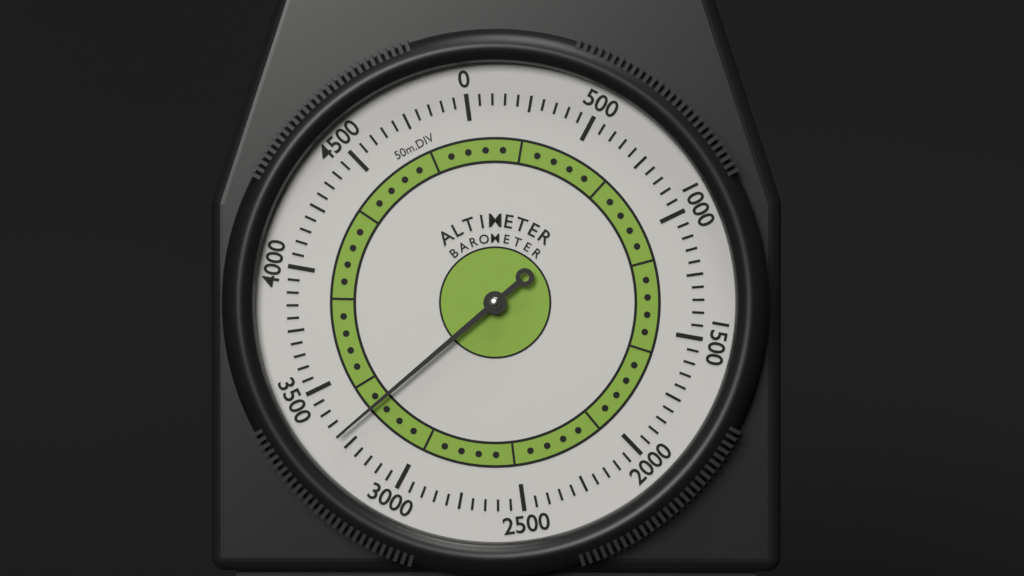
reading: 3300 m
